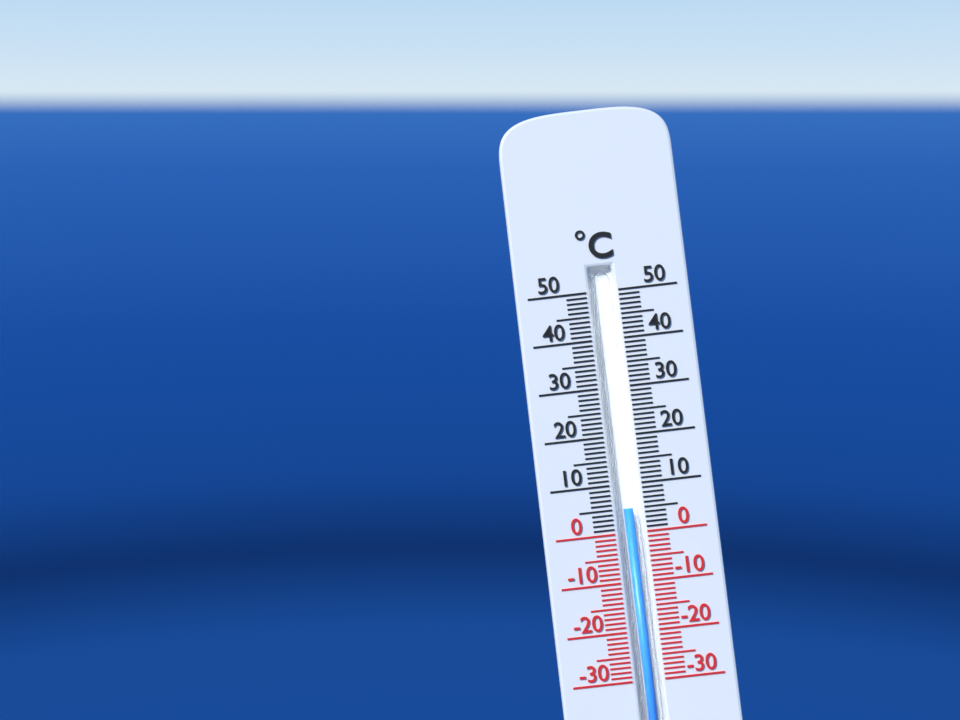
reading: 5 °C
